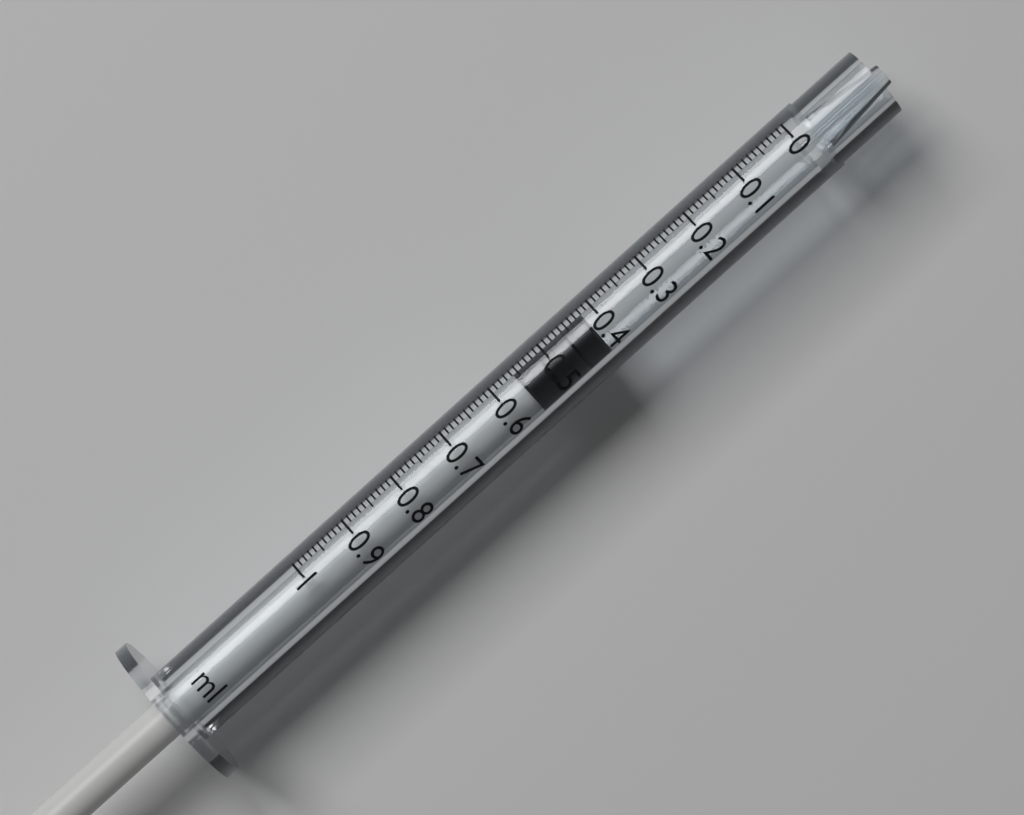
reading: 0.42 ml
